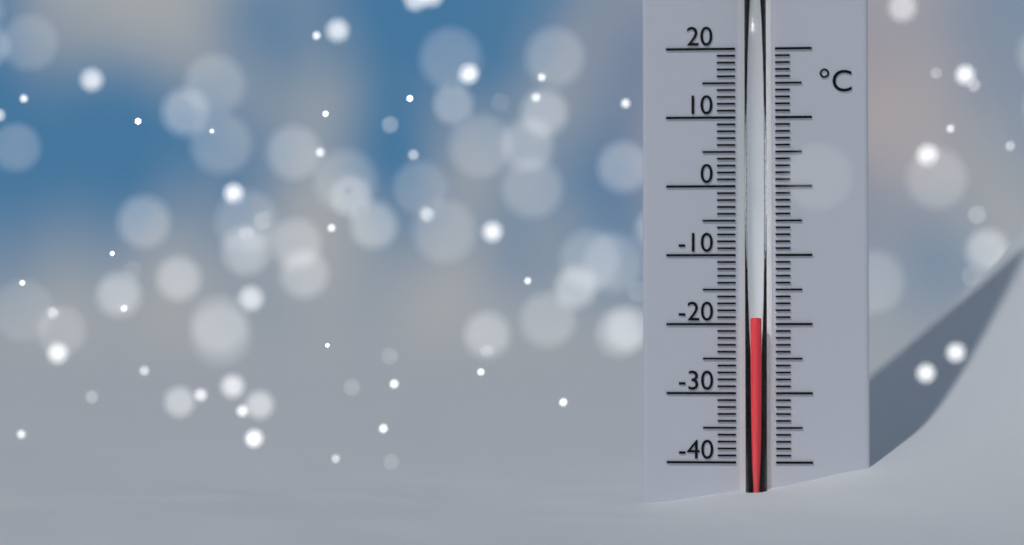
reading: -19 °C
